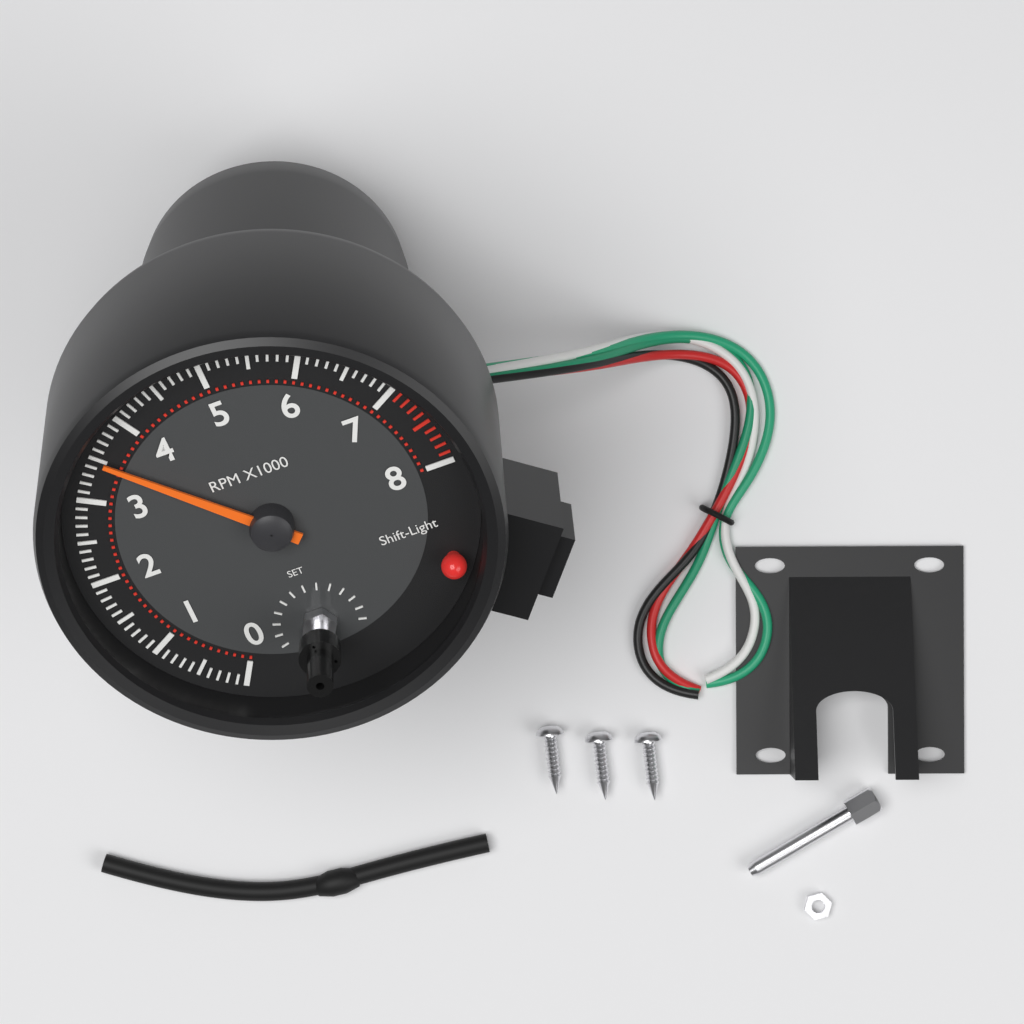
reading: 3500 RPM
